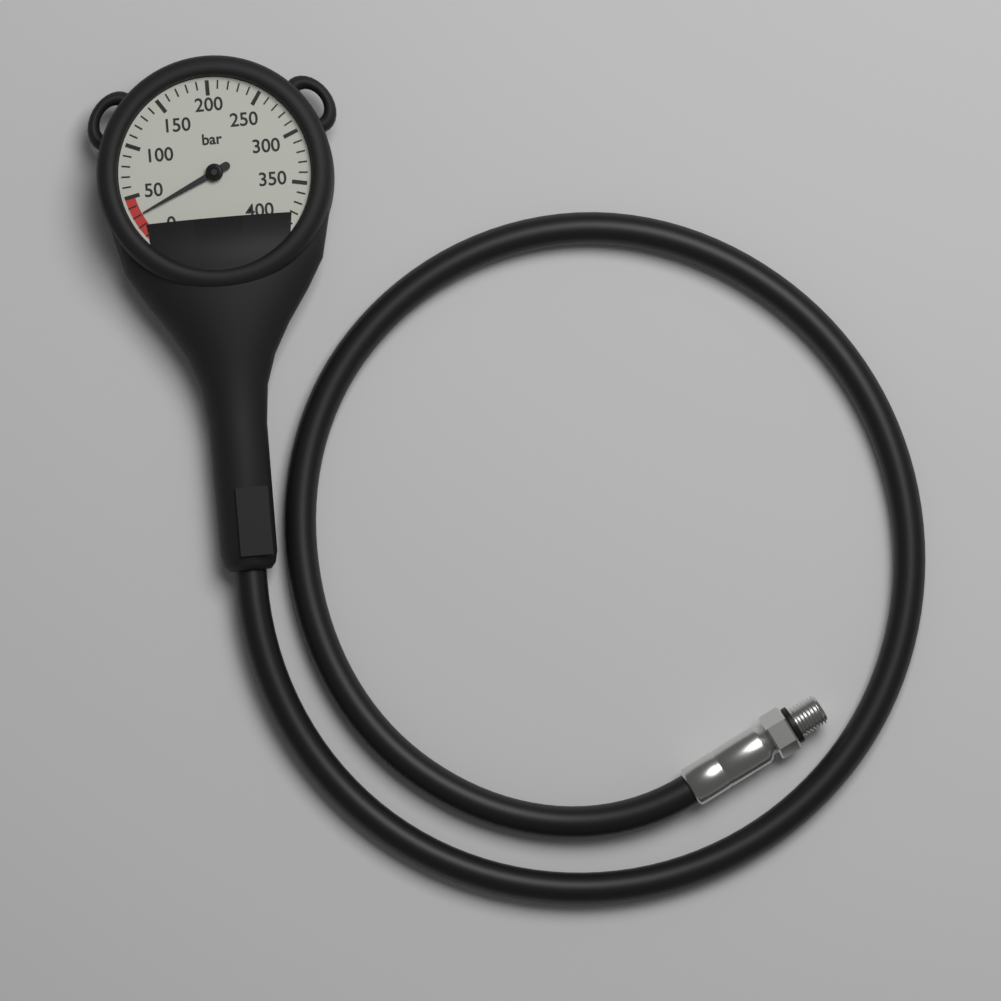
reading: 30 bar
